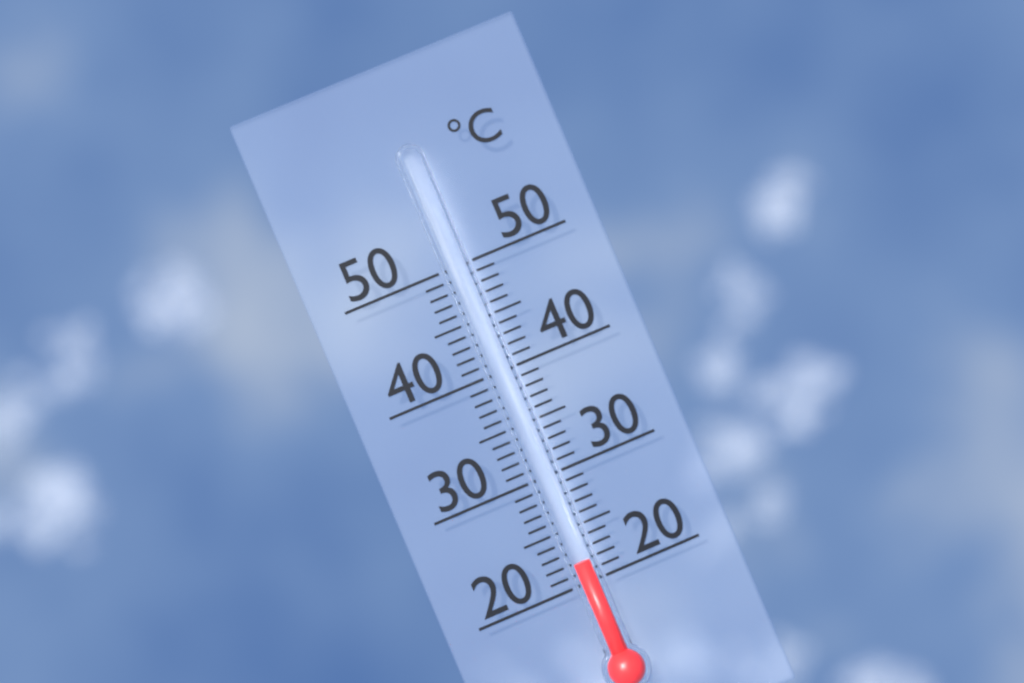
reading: 22 °C
